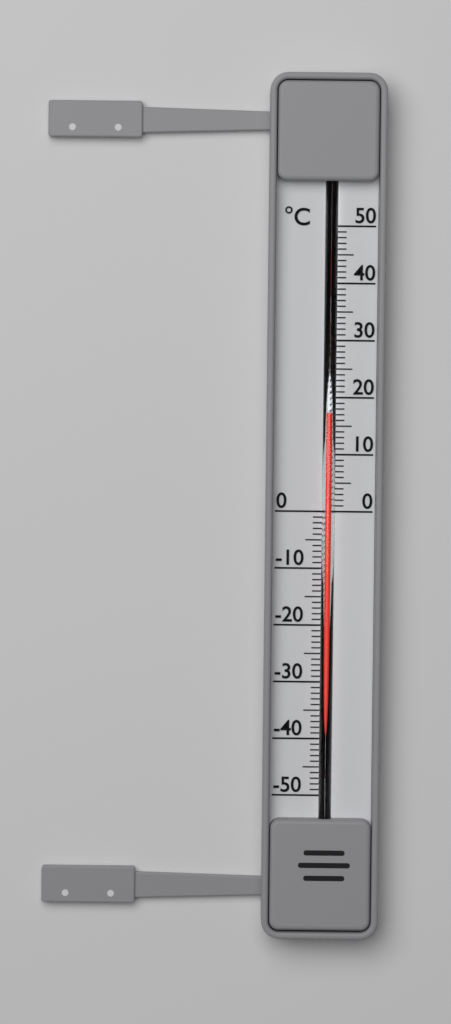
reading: 17 °C
